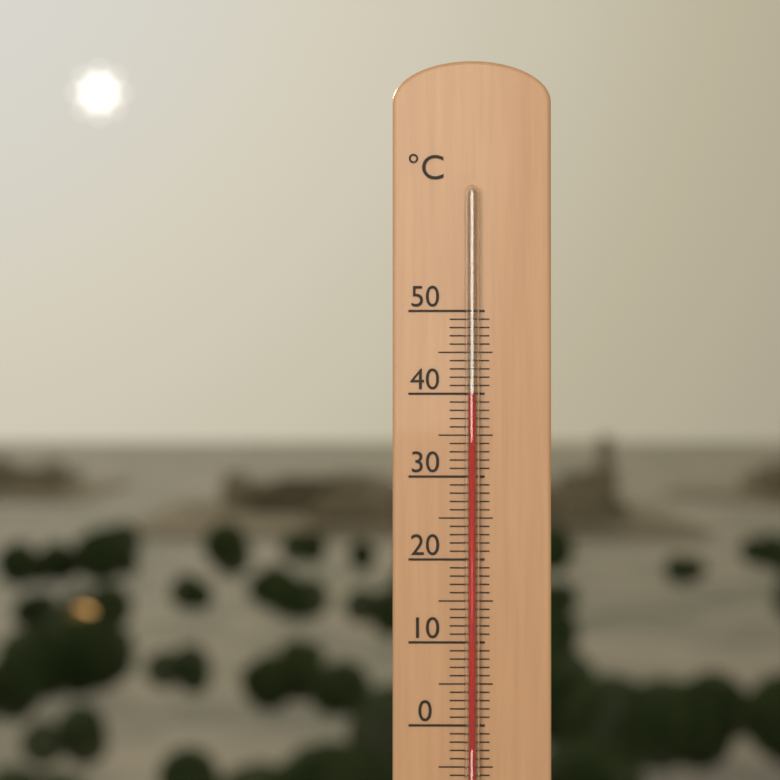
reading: 40 °C
